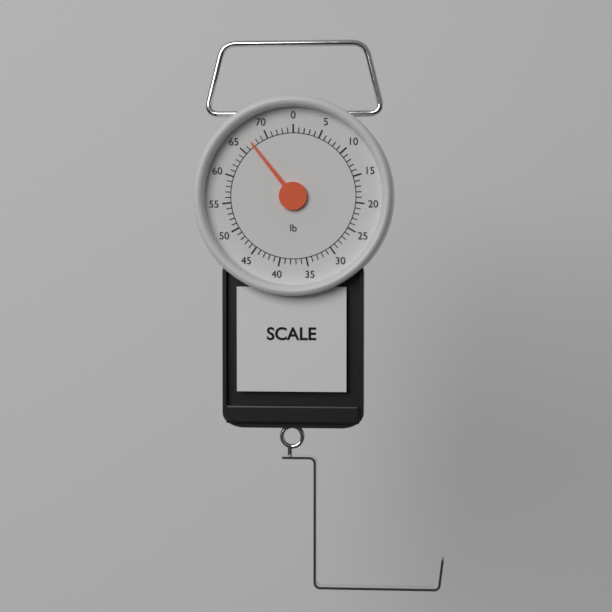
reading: 67 lb
